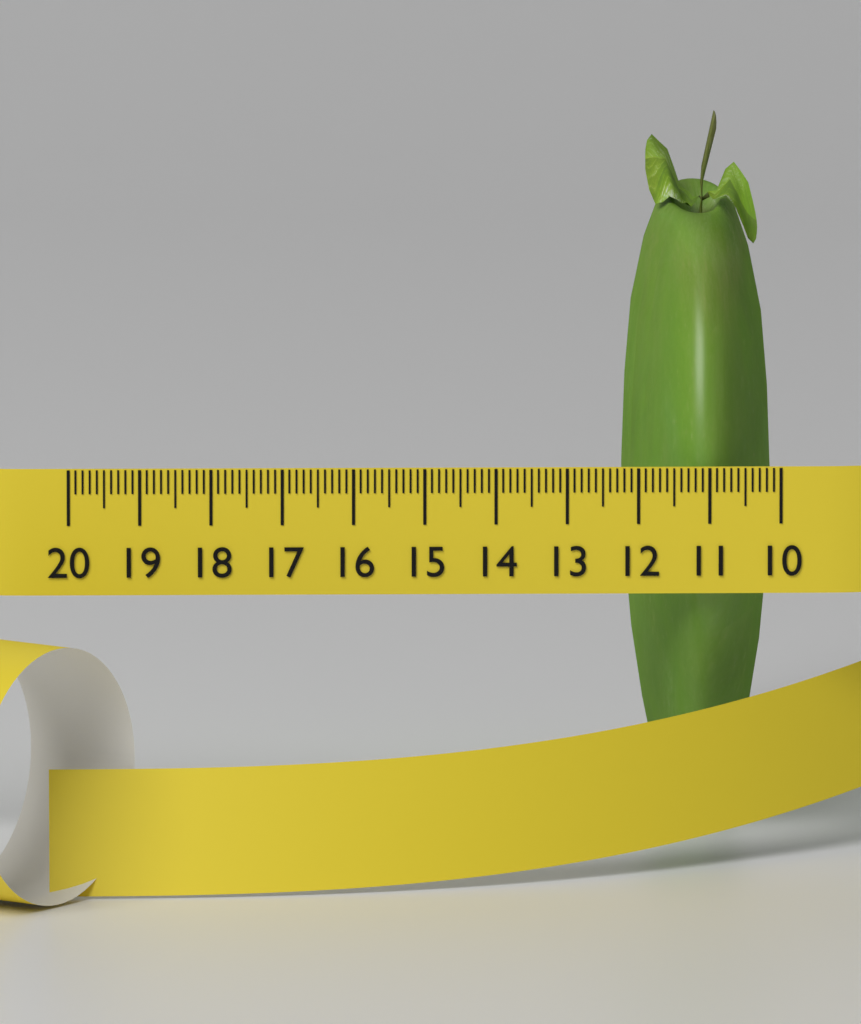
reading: 12.1 (no unit)
